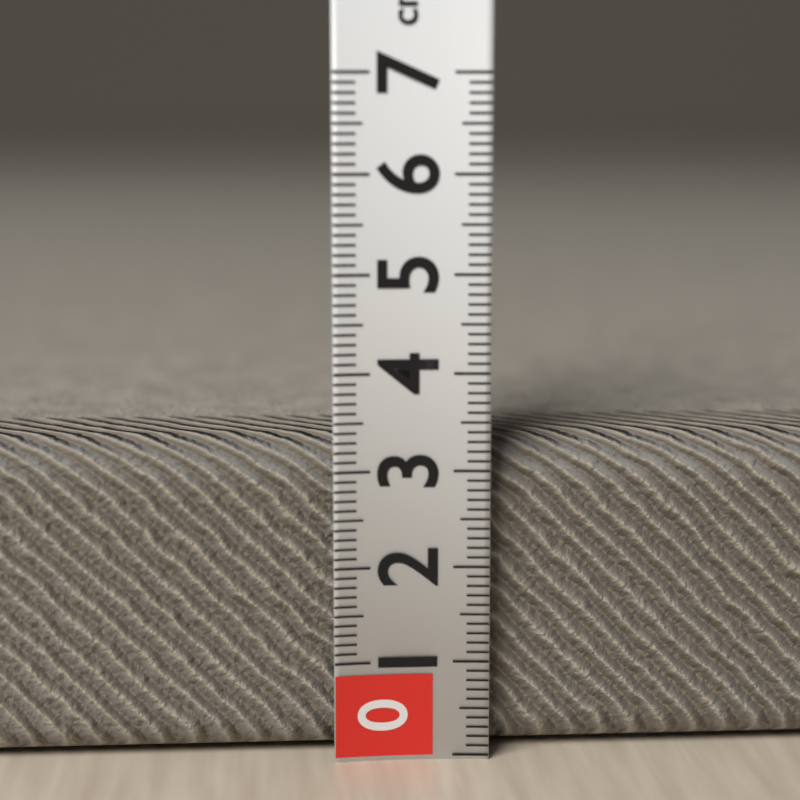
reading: 3.3 cm
